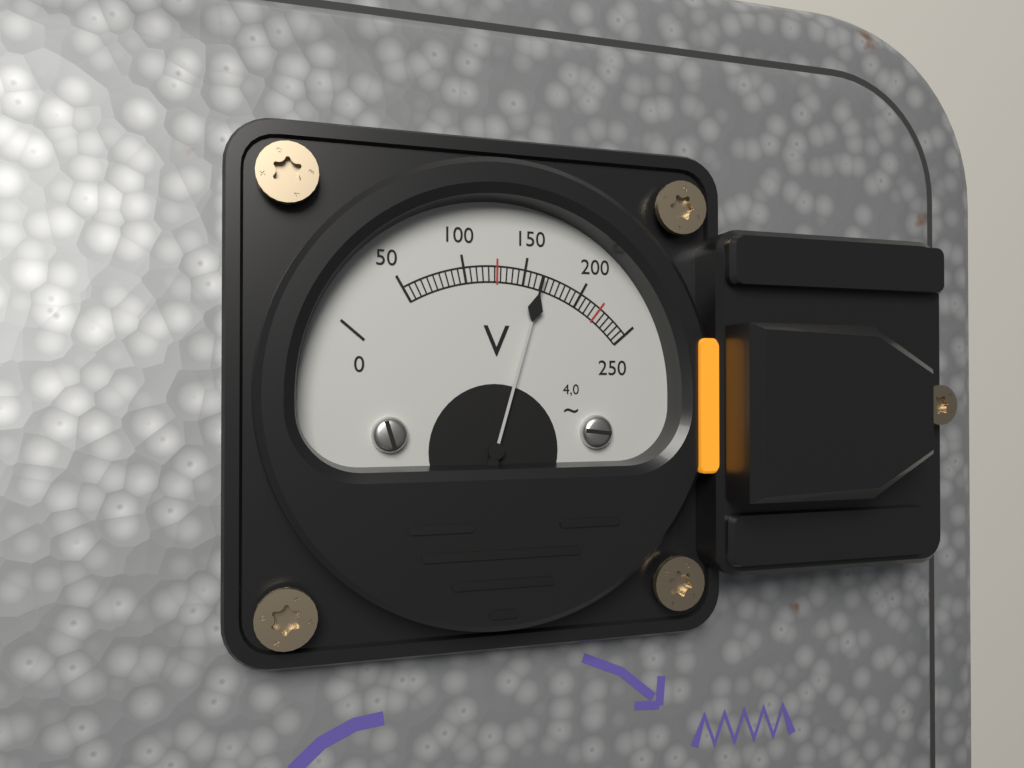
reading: 165 V
